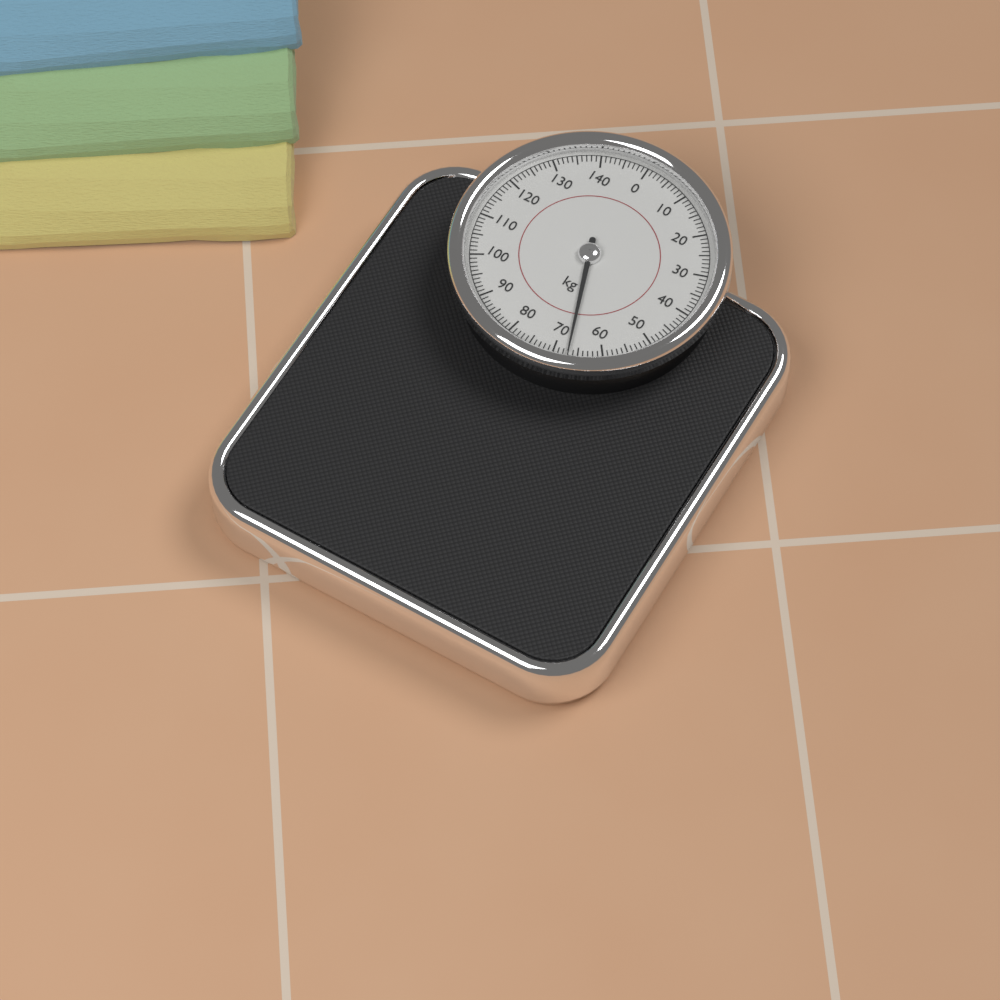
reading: 67 kg
